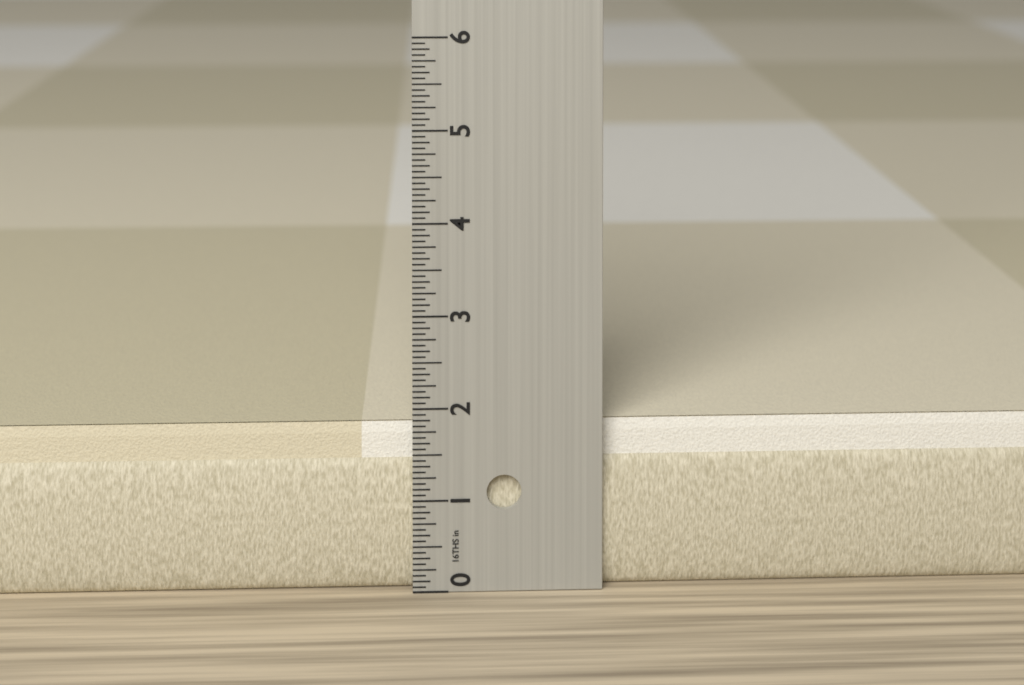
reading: 1.8125 in
